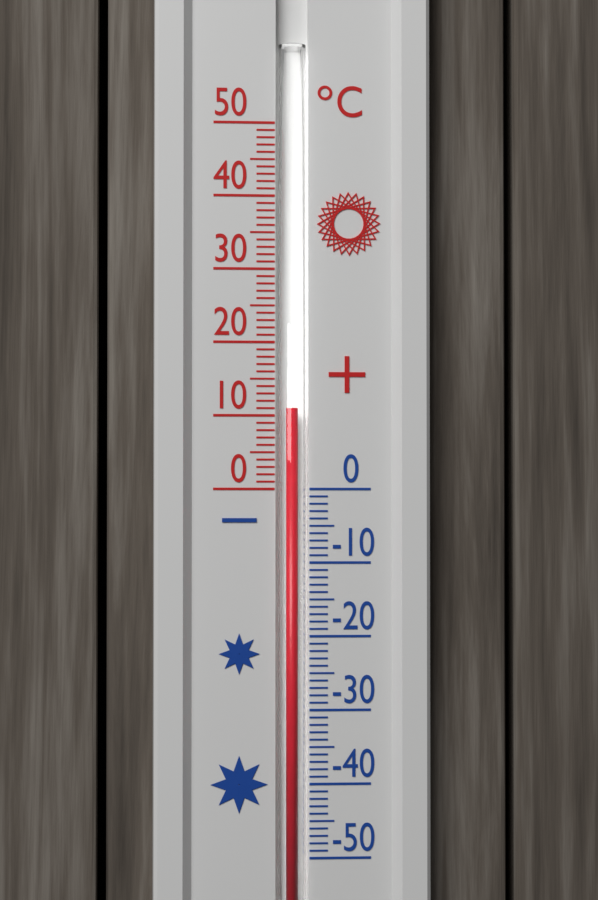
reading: 11 °C
